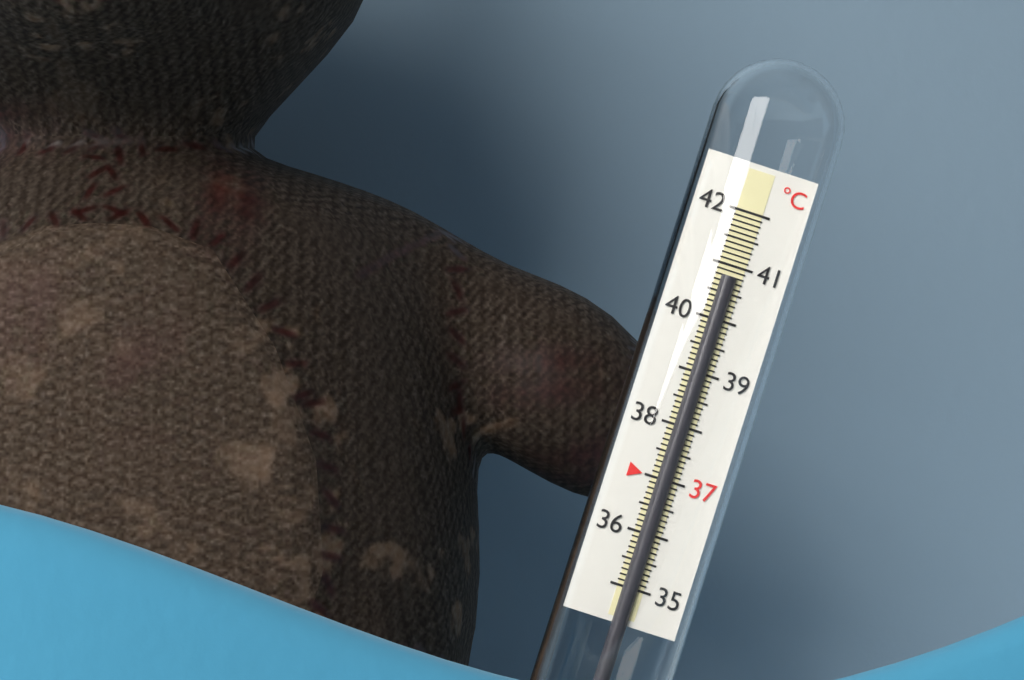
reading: 40.8 °C
